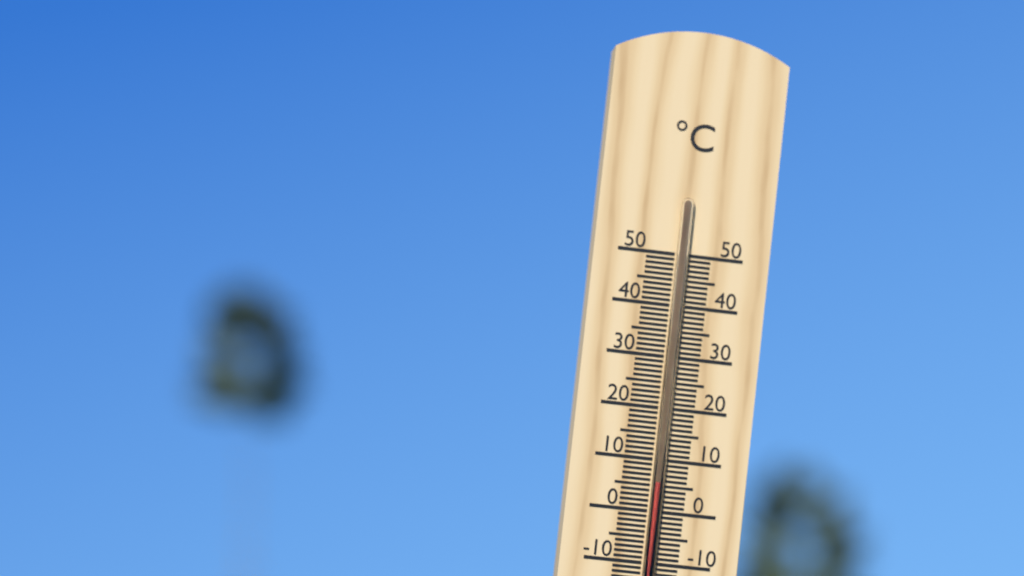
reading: 6 °C
